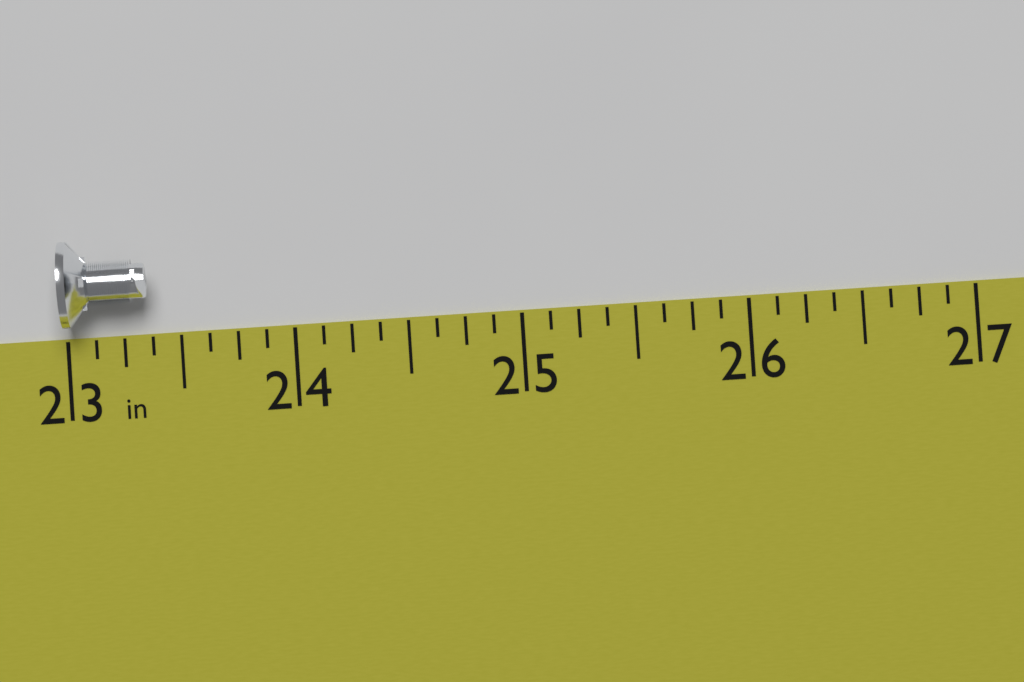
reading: 23.375 in
